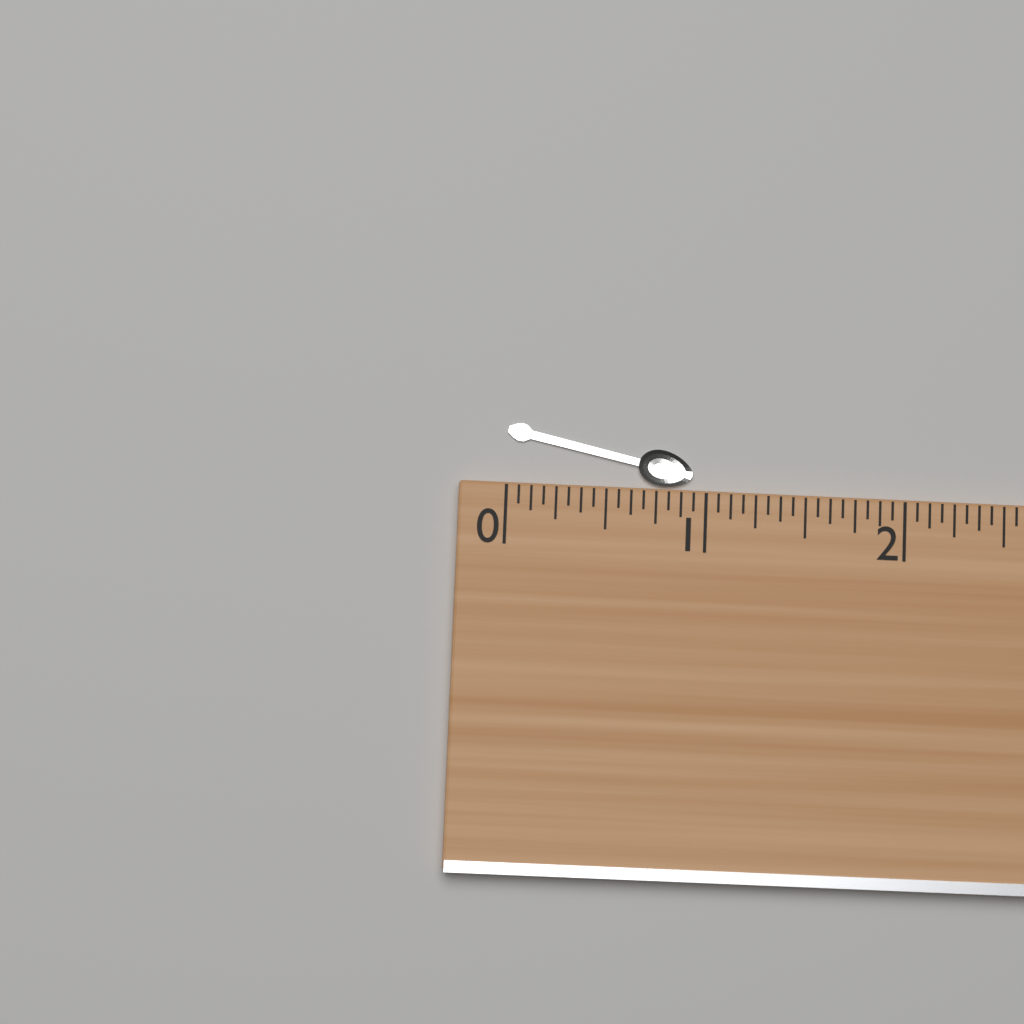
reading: 0.9375 (no unit)
